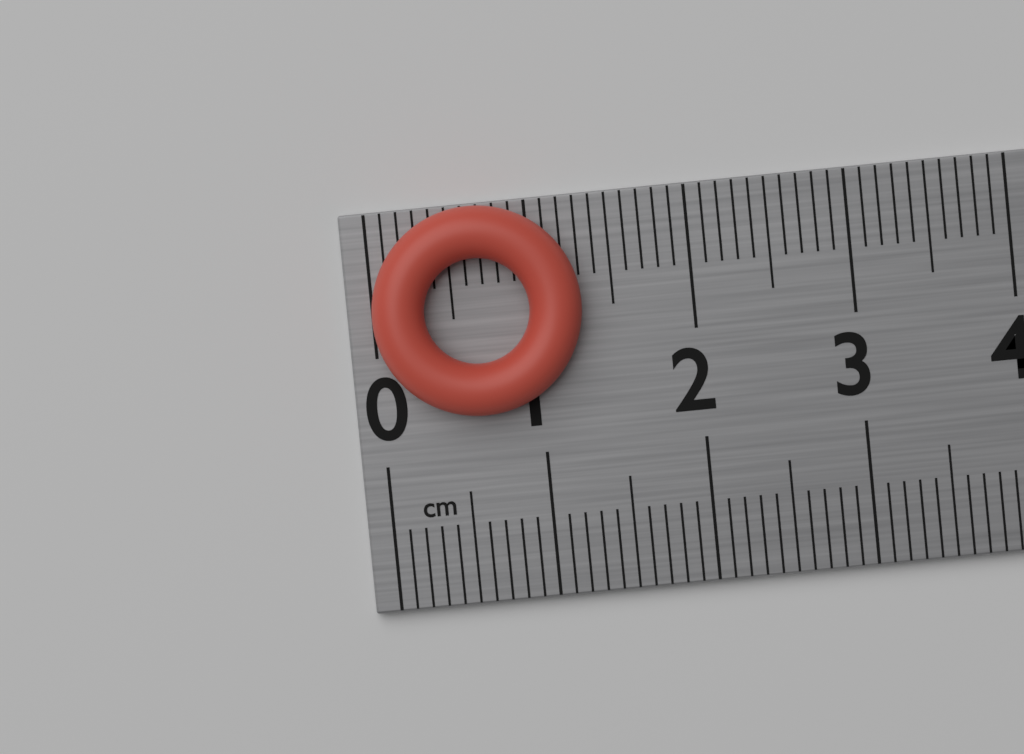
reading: 1.3 cm
